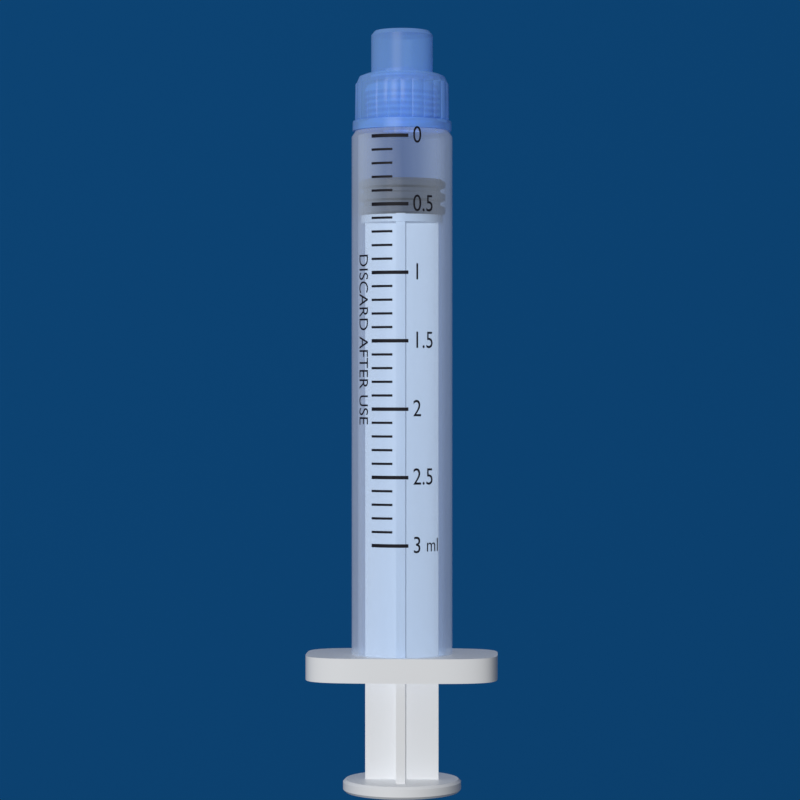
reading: 0.3 ml
